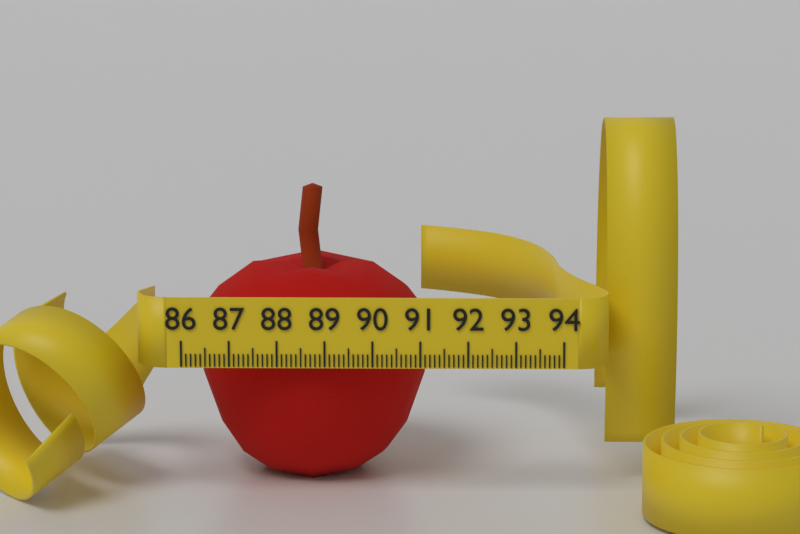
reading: 91.3 (no unit)
